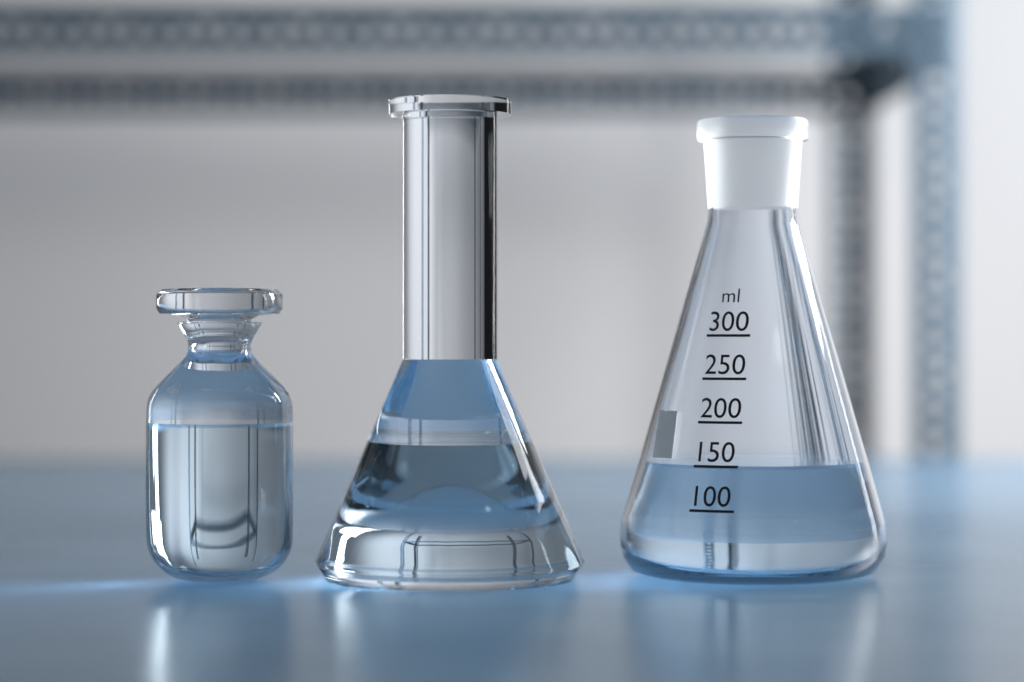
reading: 150 ml
